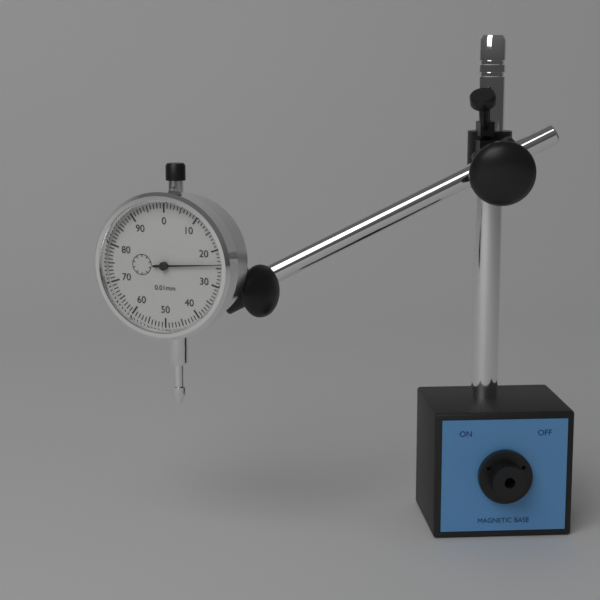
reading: 0.24 mm
